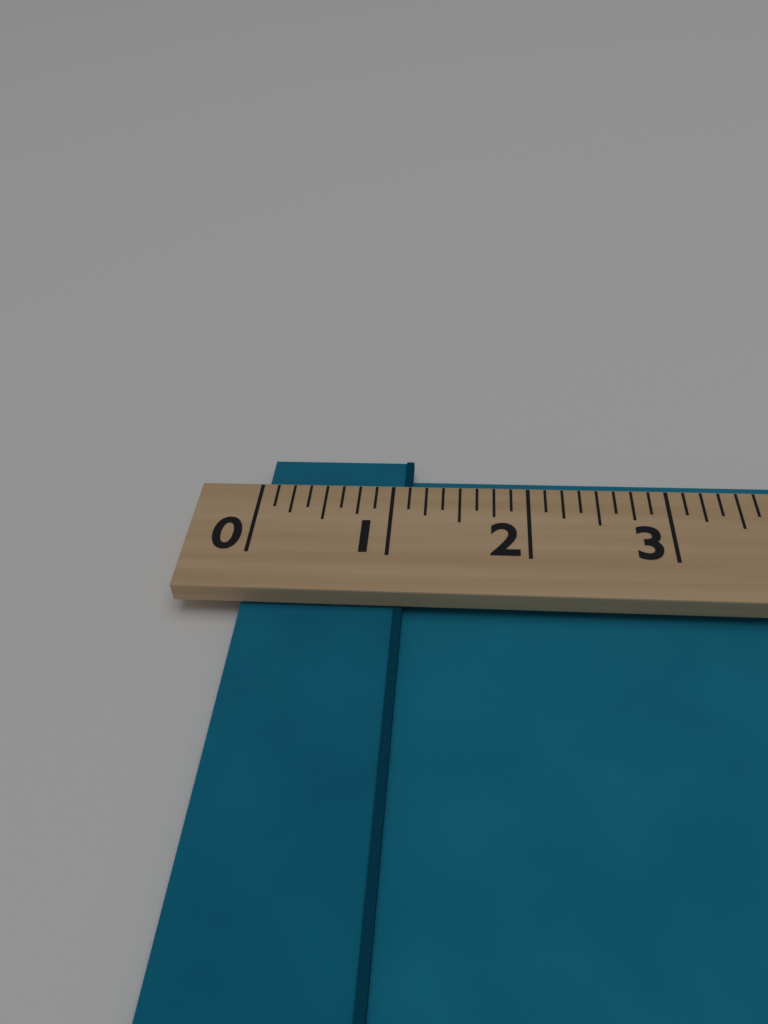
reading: 1.125 (no unit)
